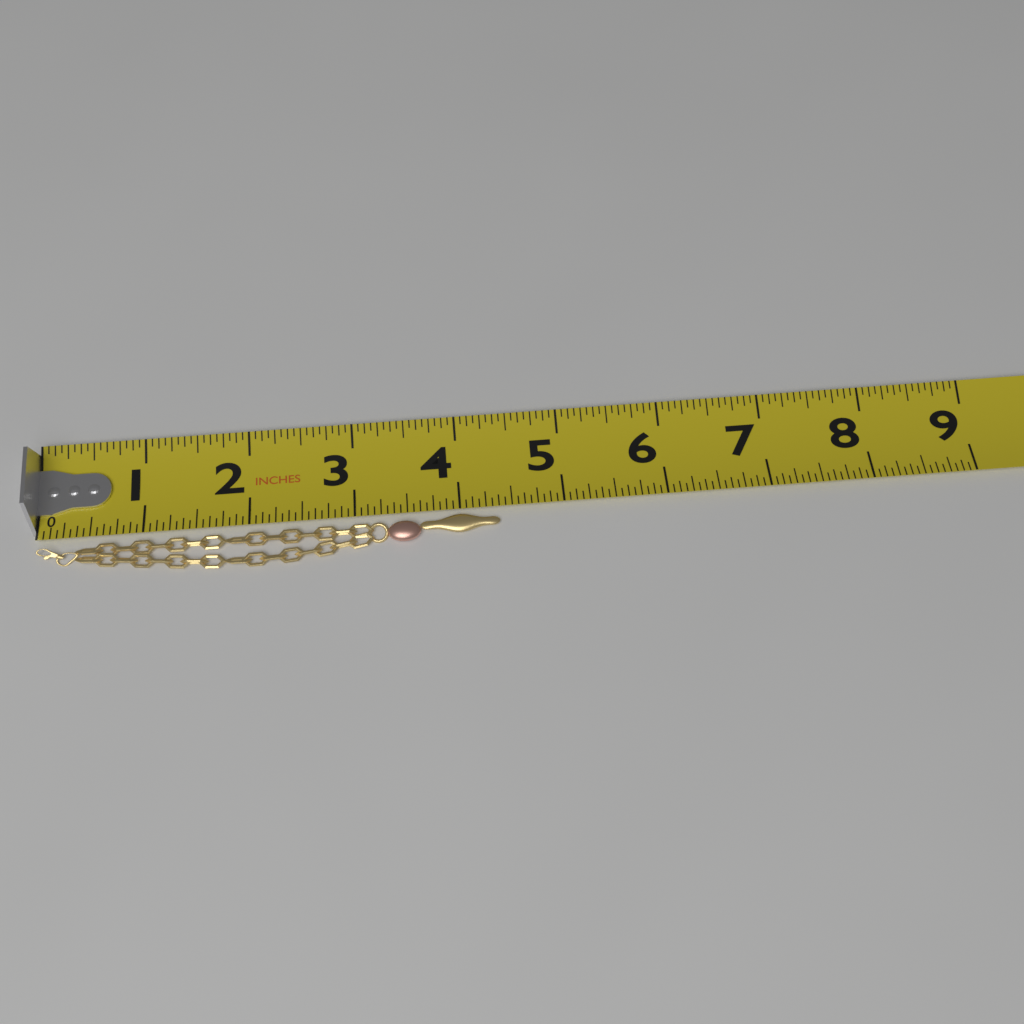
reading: 4.3750 in
